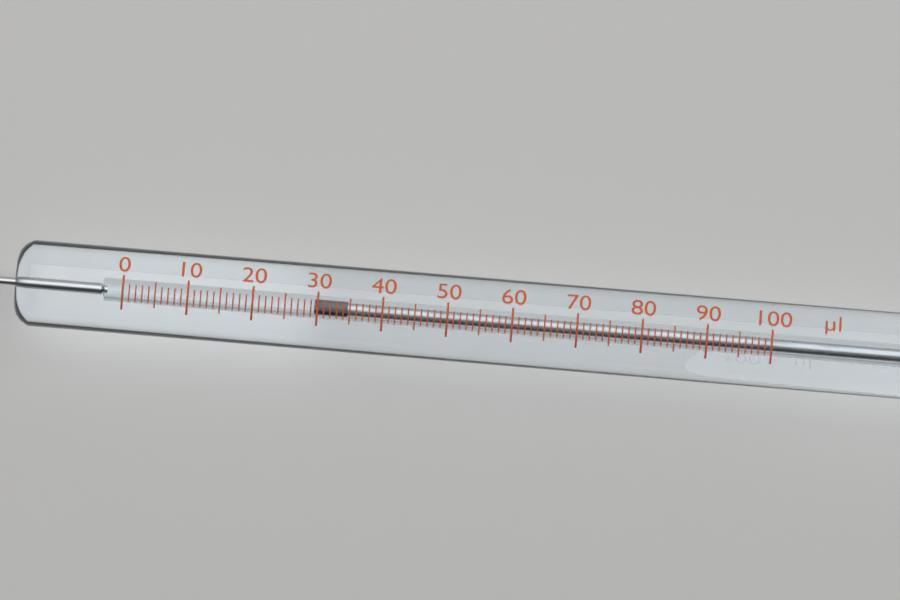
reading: 30 µl
